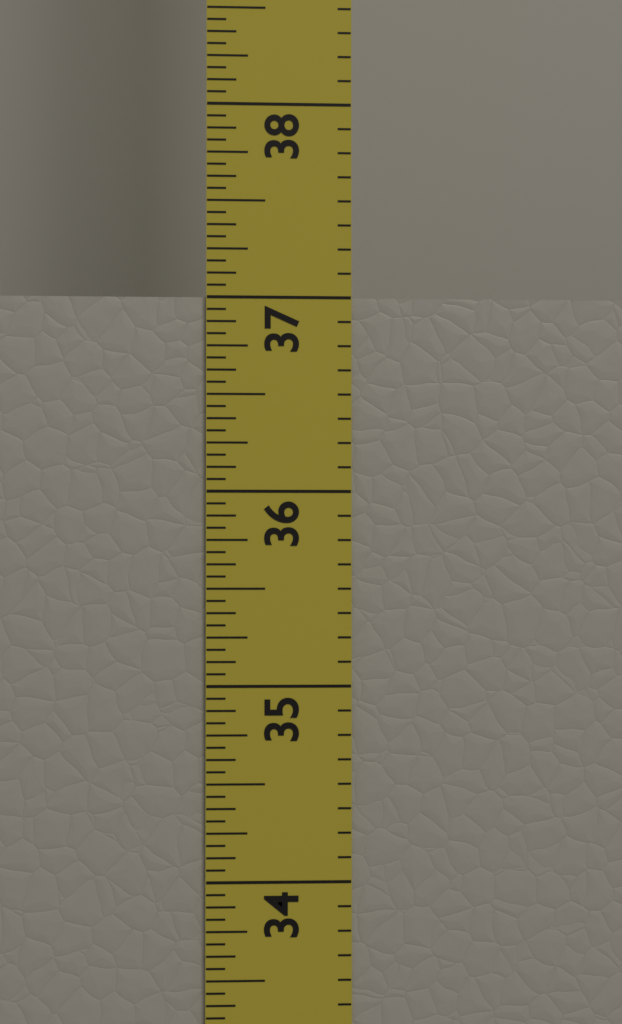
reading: 37.0000 in
